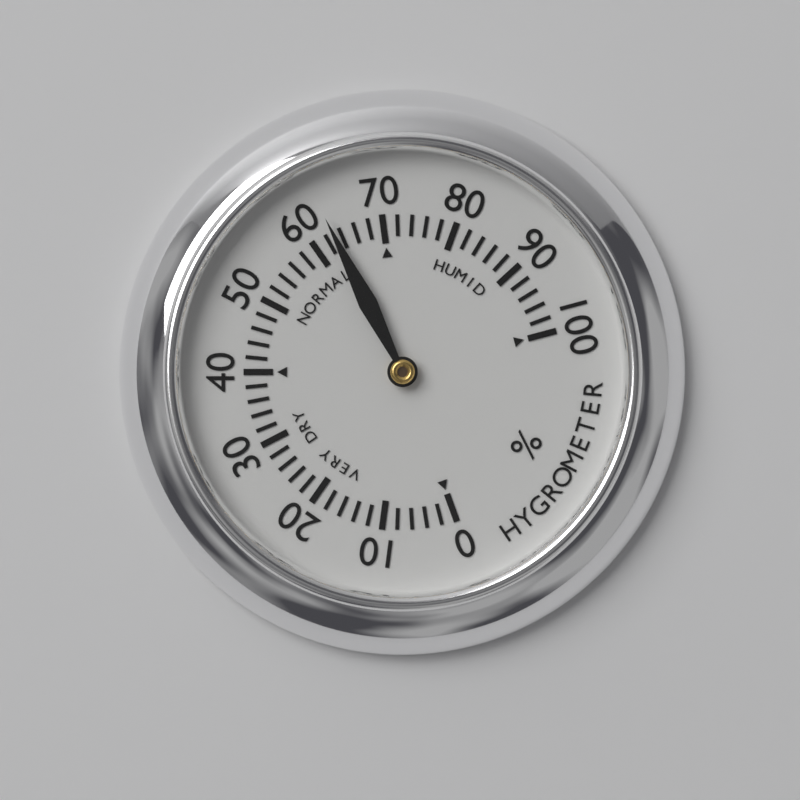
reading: 63 %
